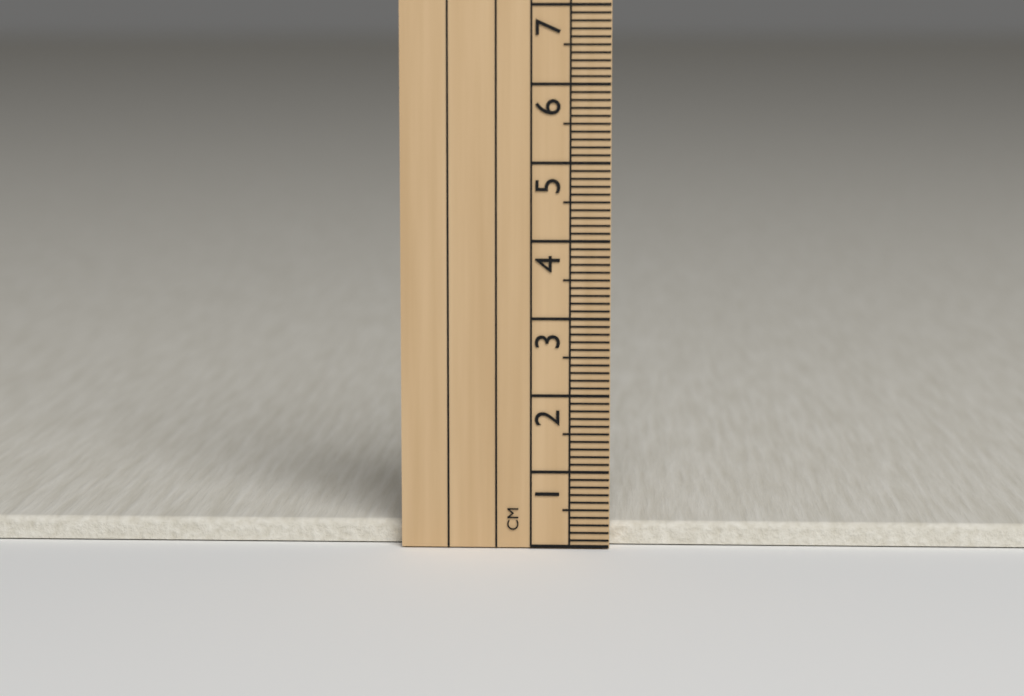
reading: 0.3 cm
